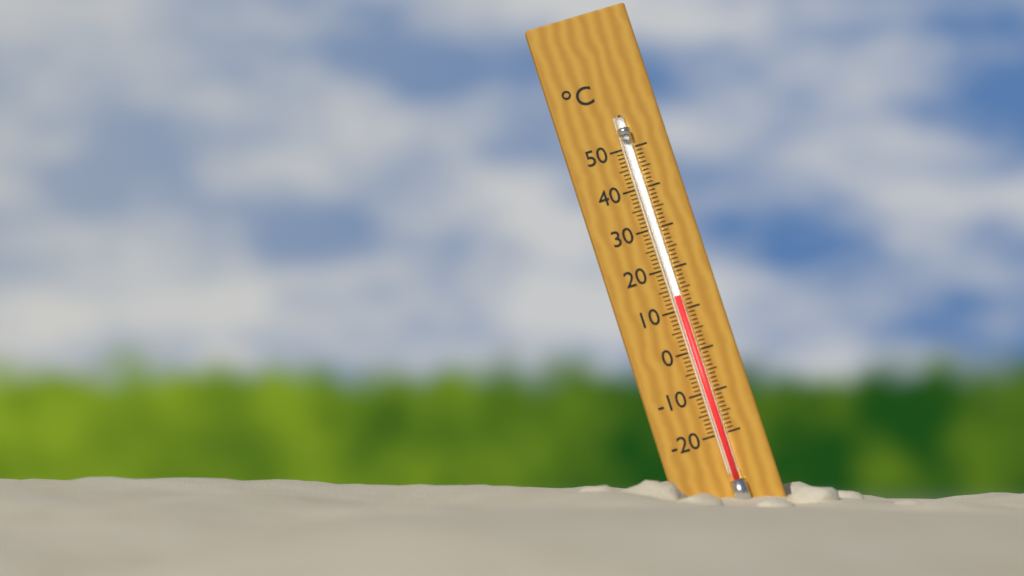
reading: 13 °C
